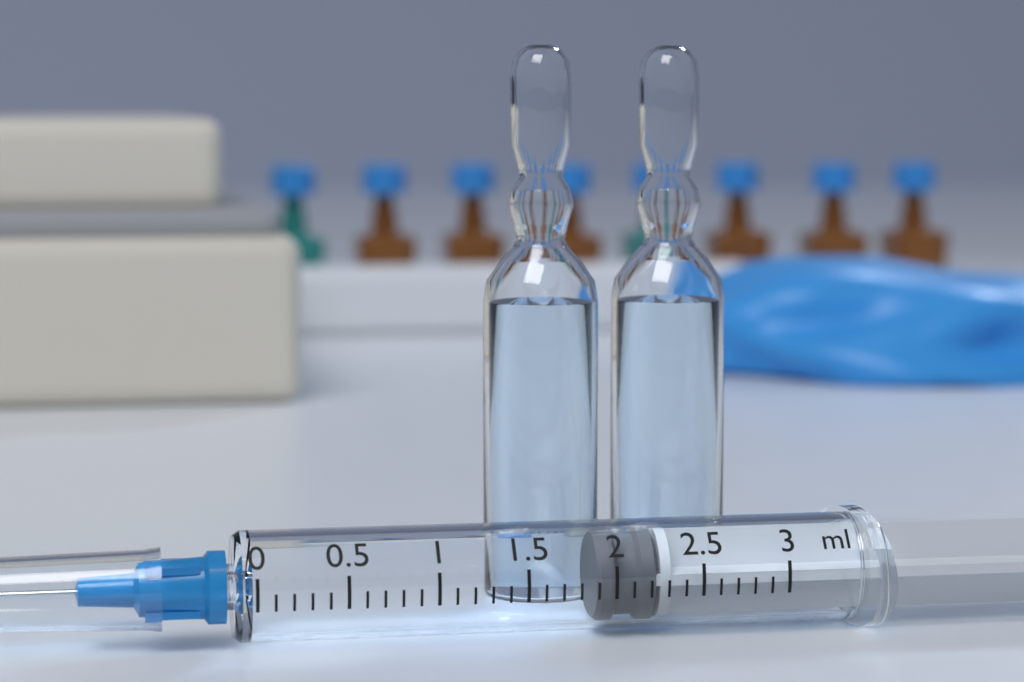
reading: 1.9 ml
